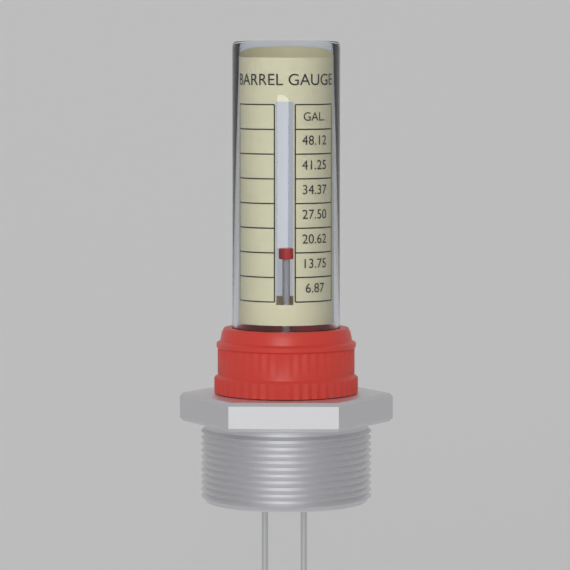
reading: 13.745 gal
